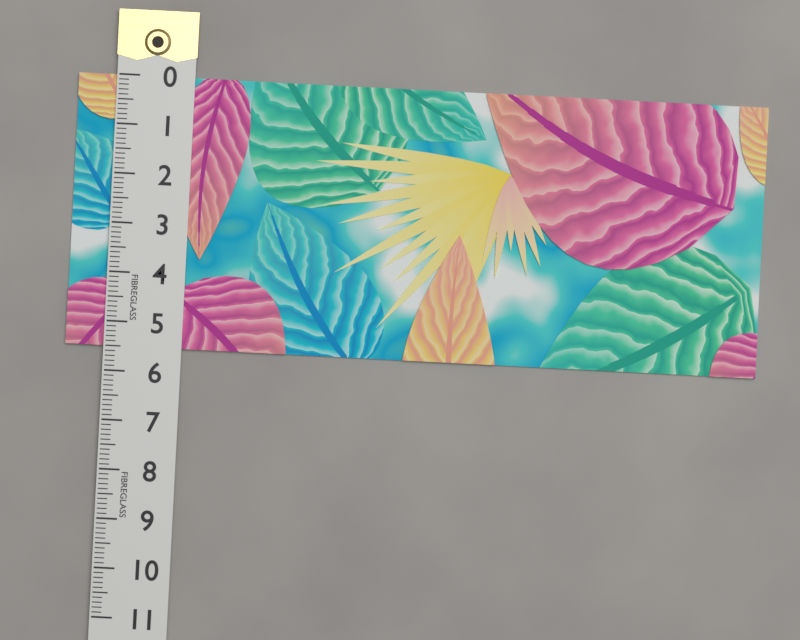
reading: 5.5 (no unit)
